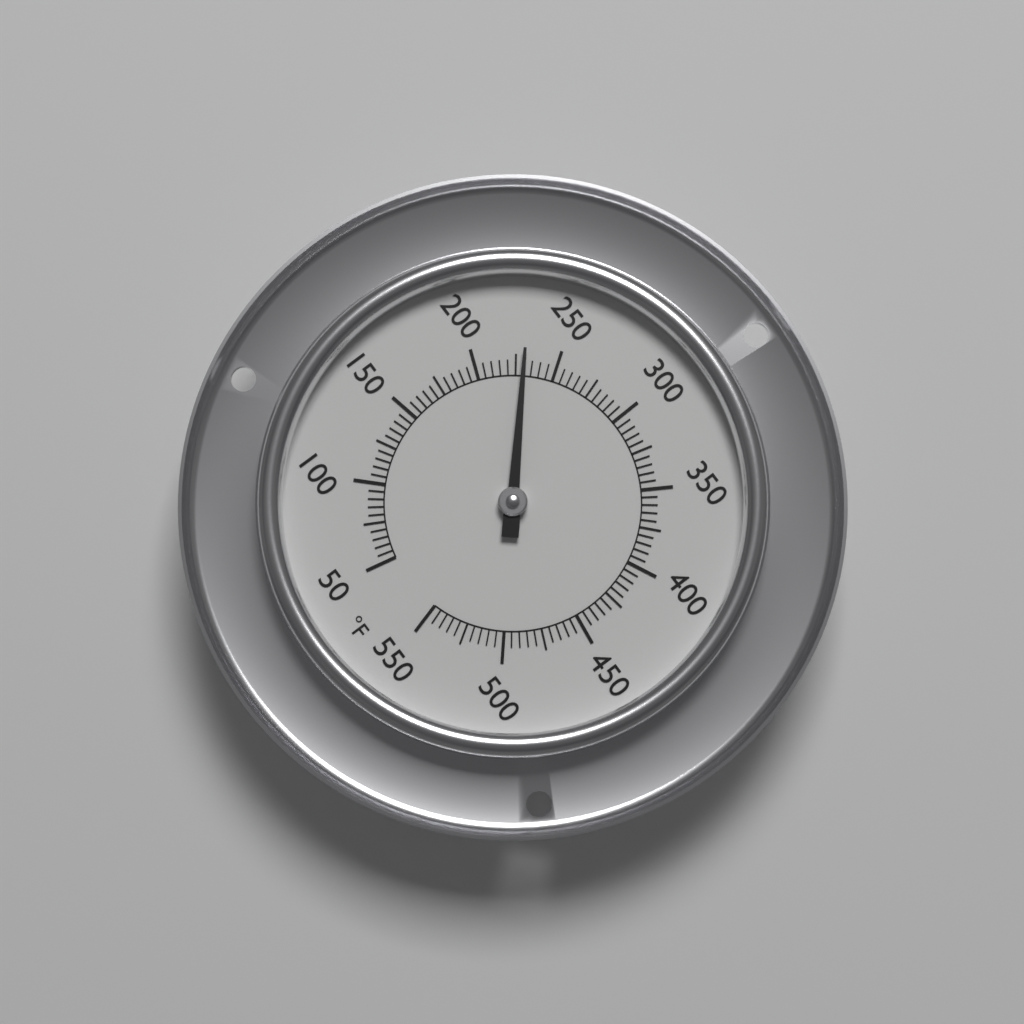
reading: 230 °F
